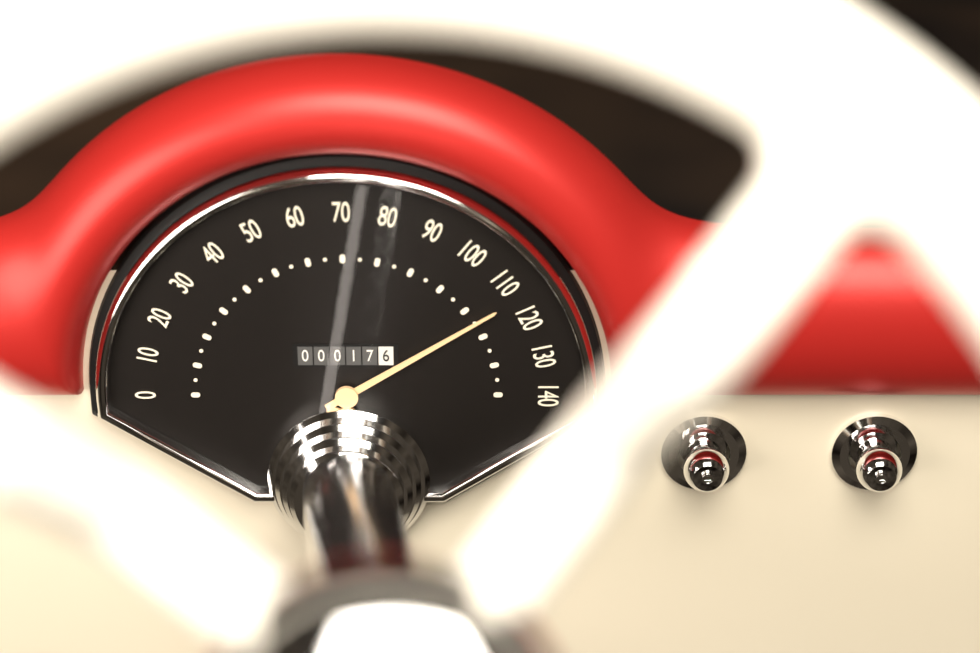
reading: 115 (no unit)
